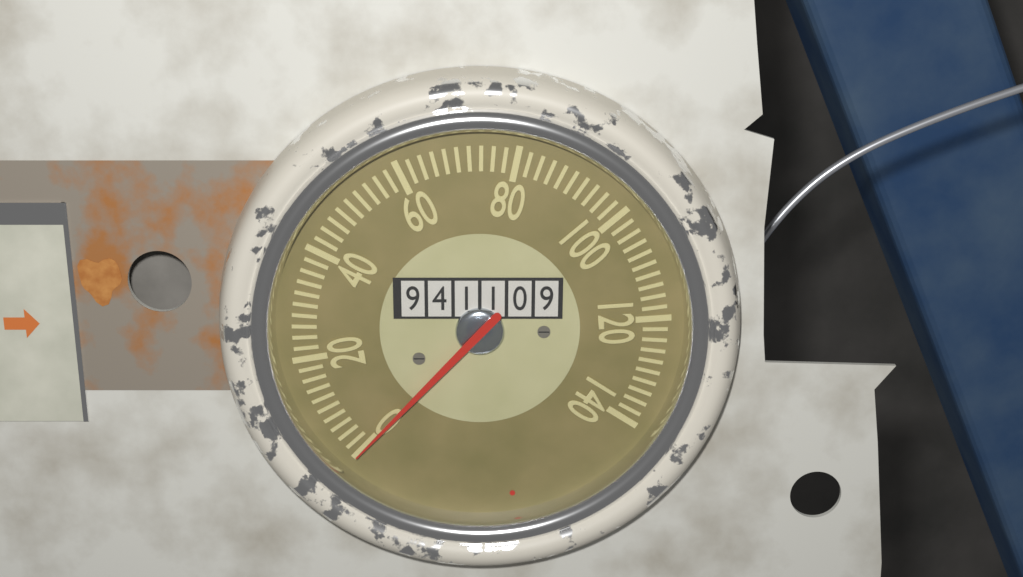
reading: 0 (no unit)
